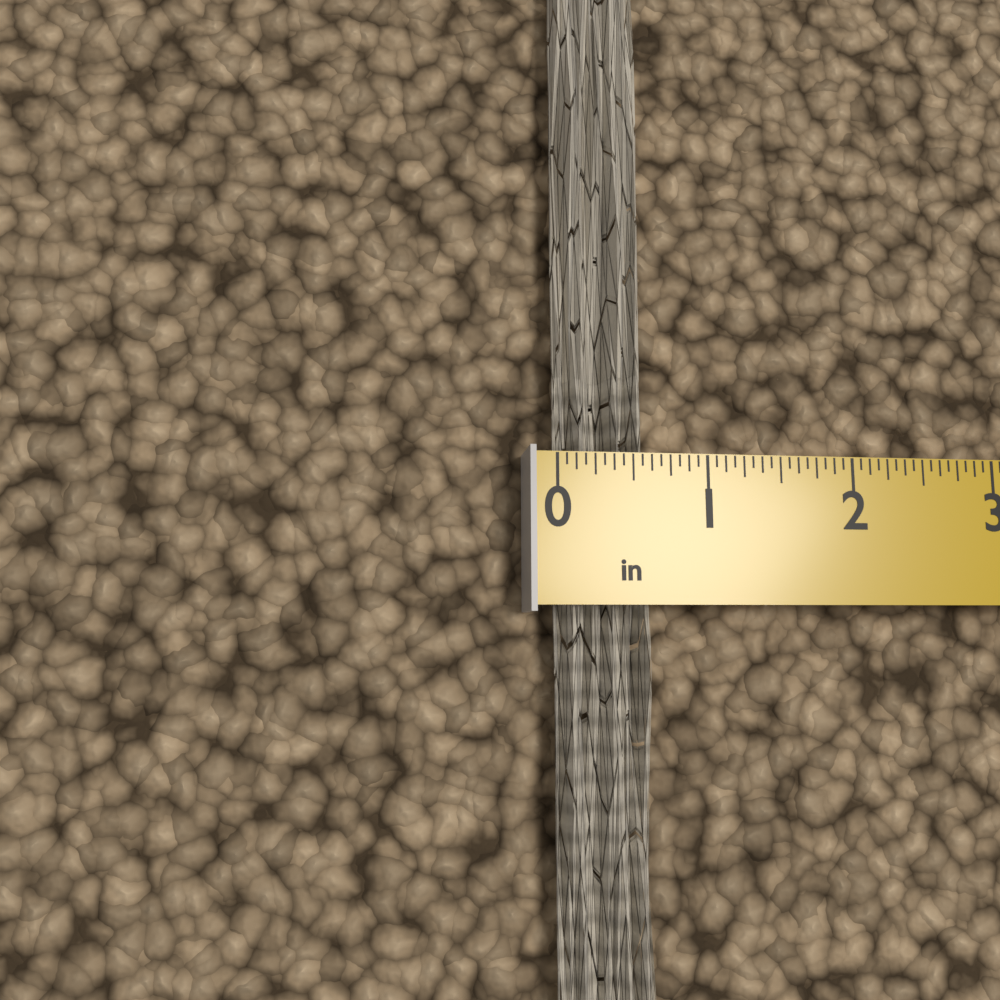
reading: 0.6250 in
